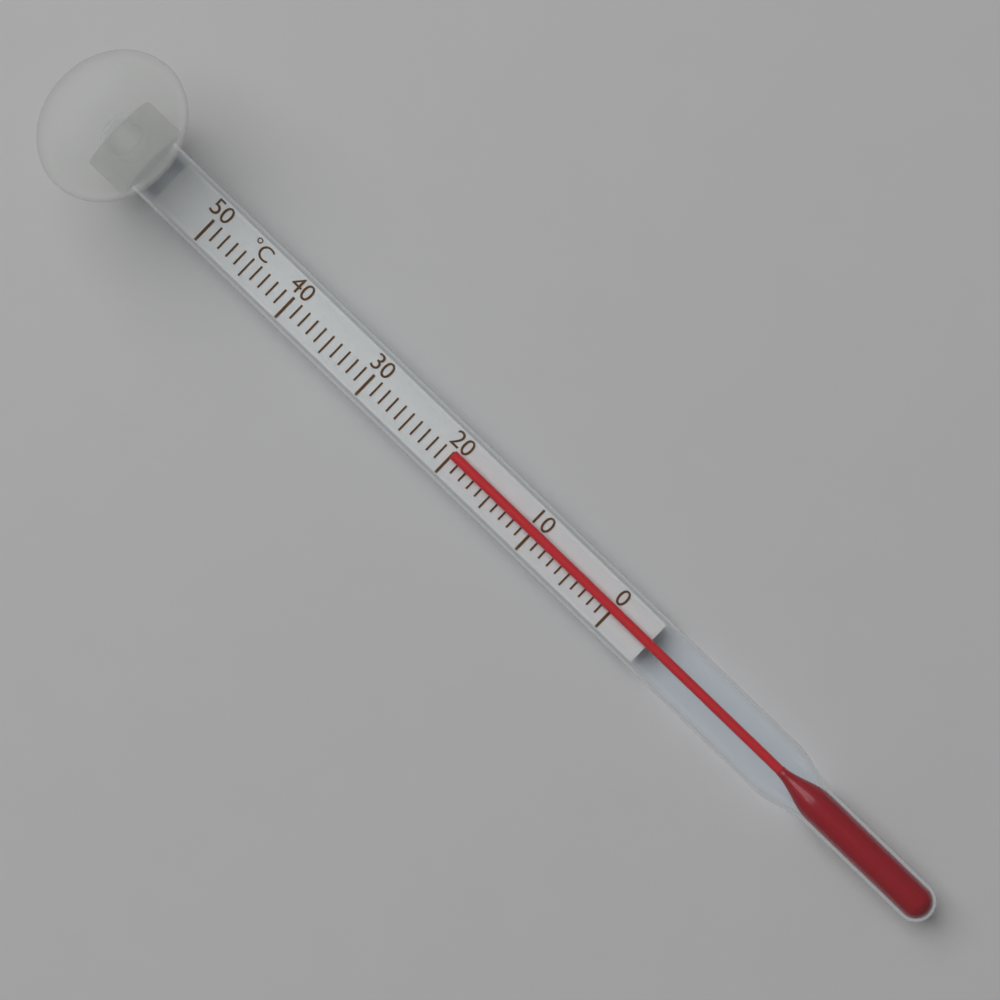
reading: 20 °C
